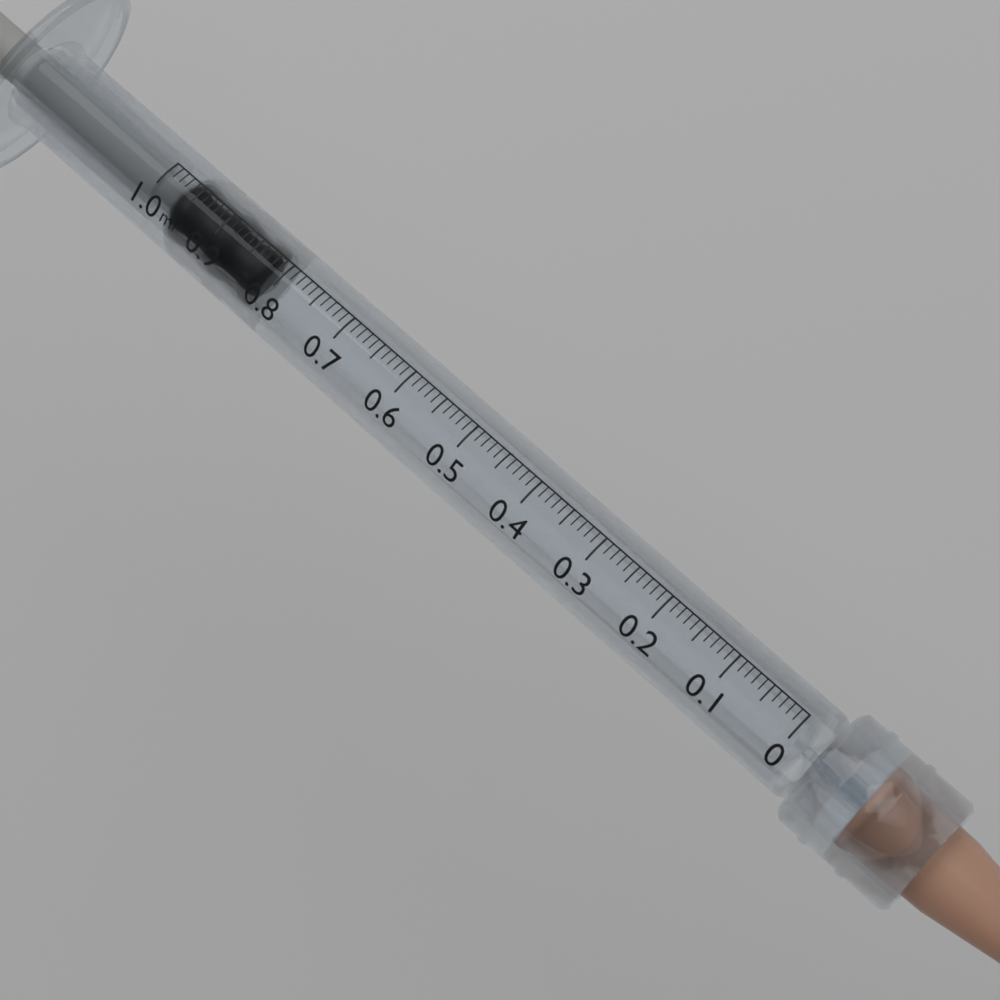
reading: 0.82 ml
